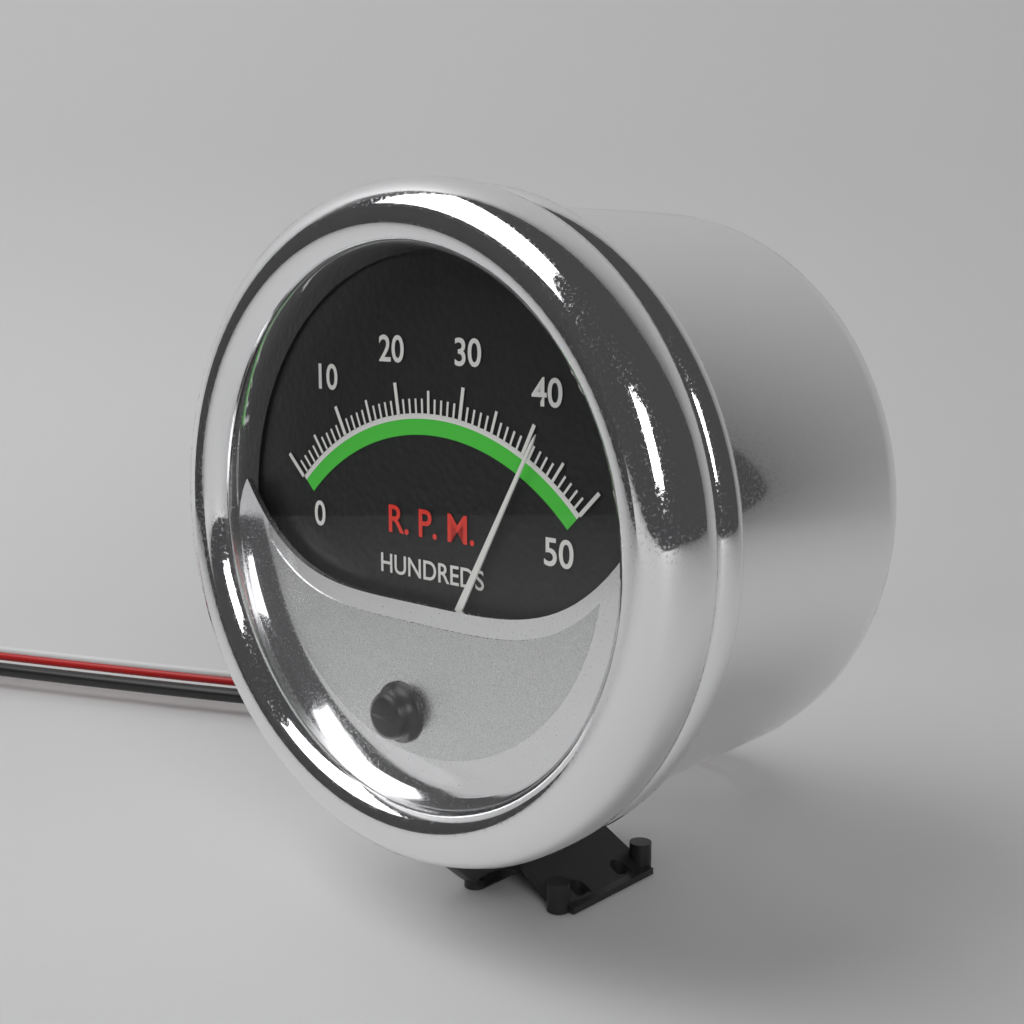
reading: 41 RPM x100
